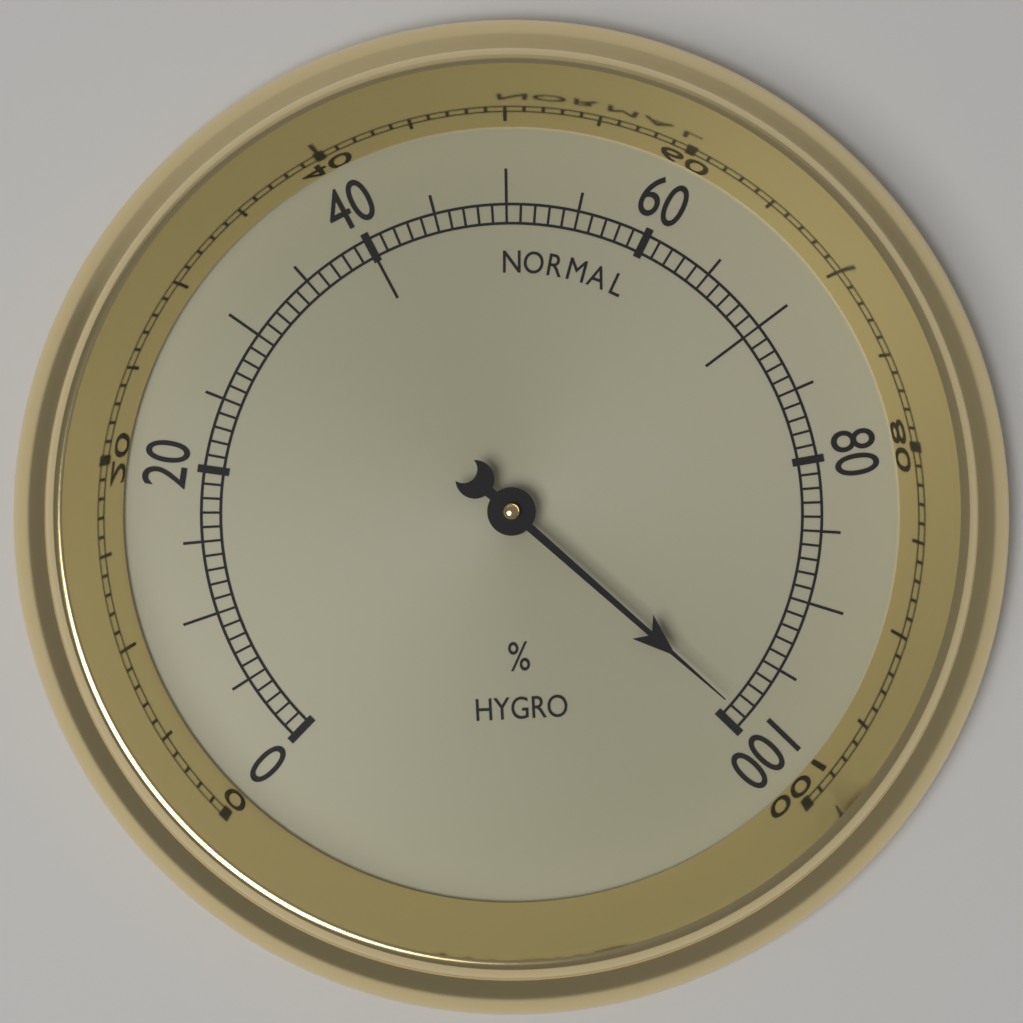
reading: 99 %
